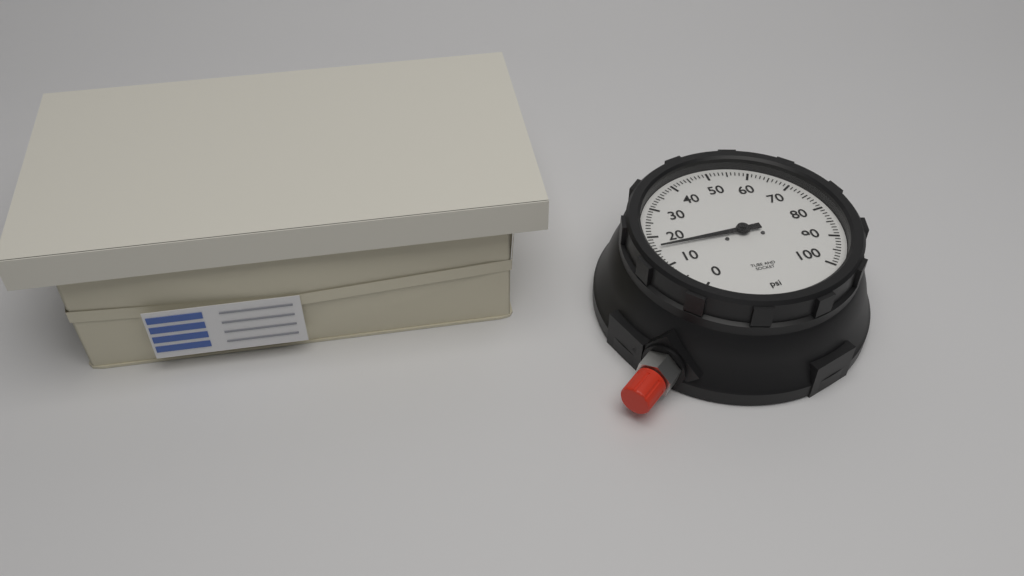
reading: 16 psi
